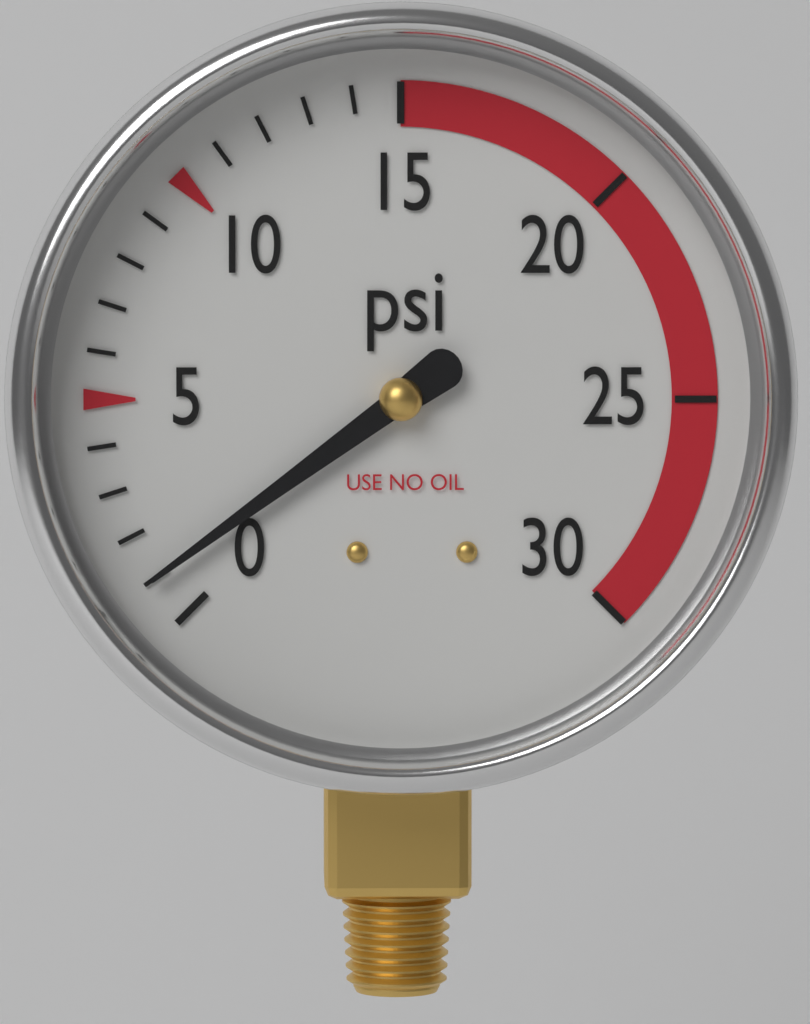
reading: 1 psi
